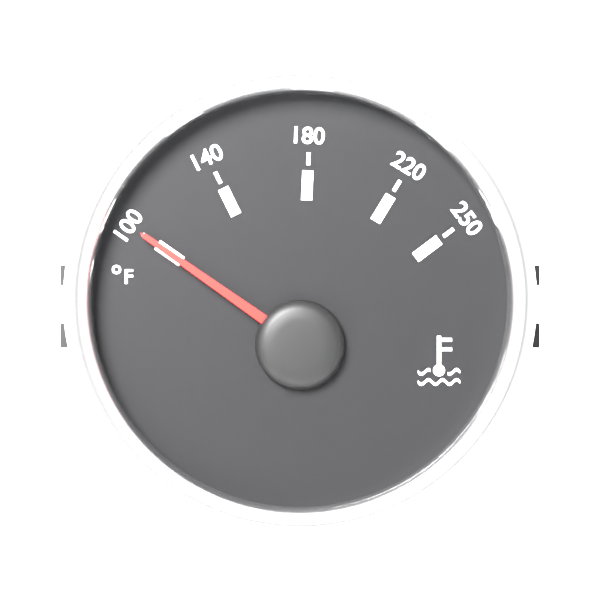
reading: 100 °F
